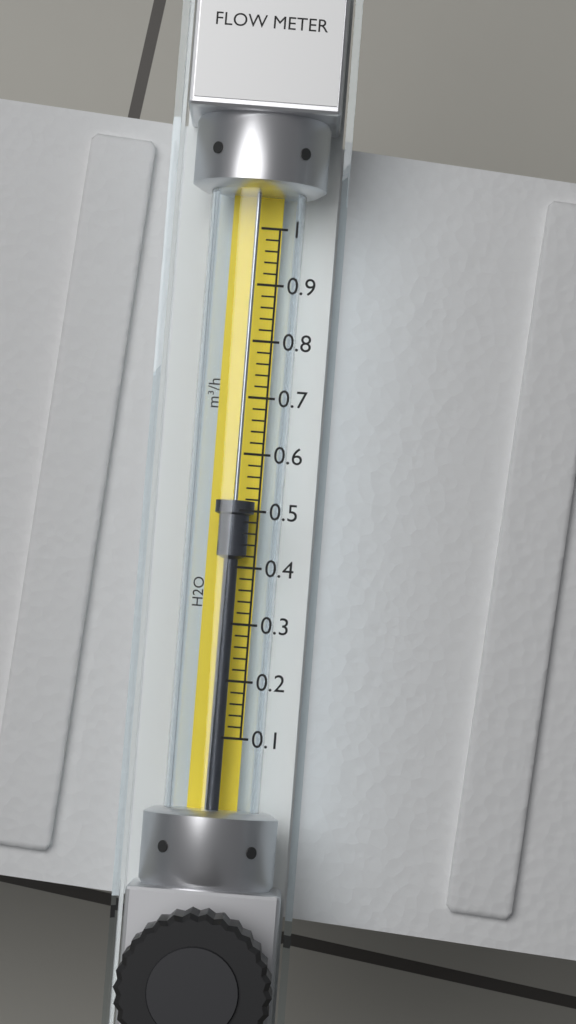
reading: 0.52 m³/h
